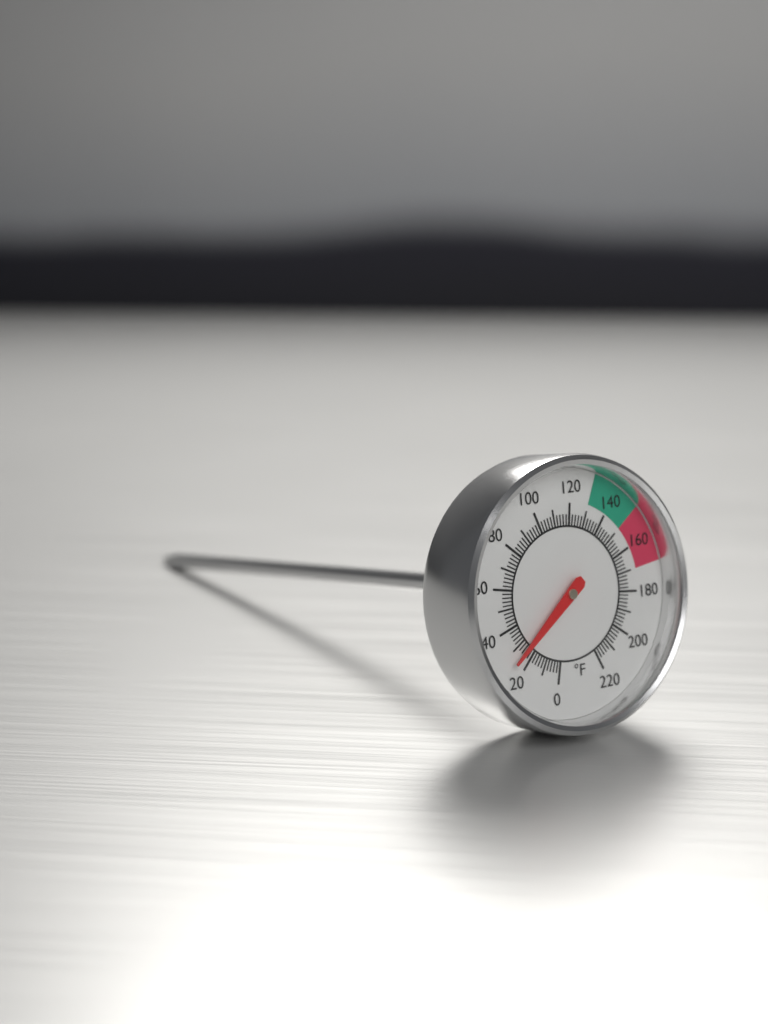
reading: 26 °F
